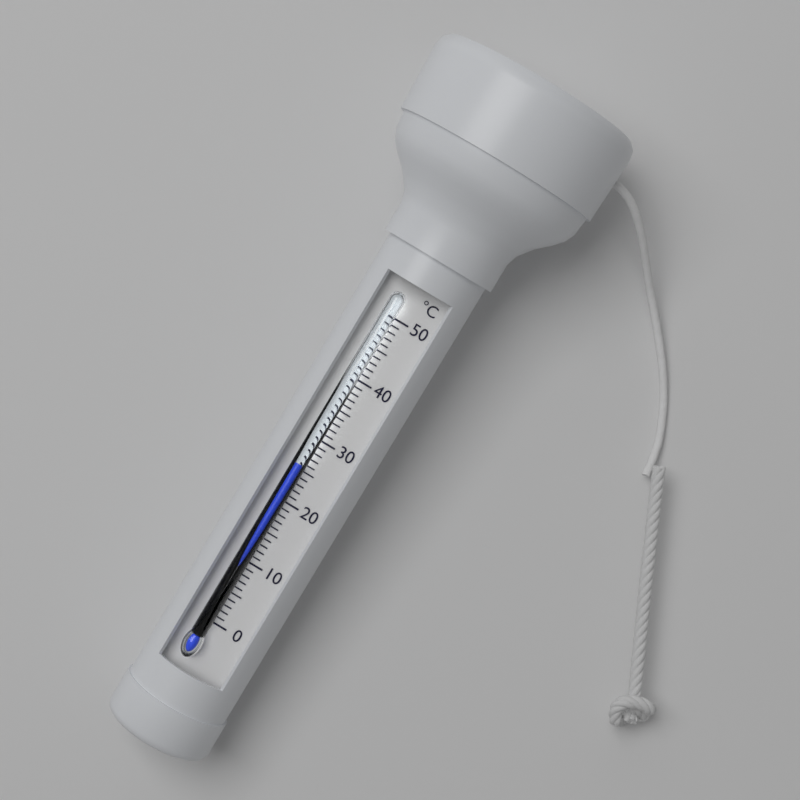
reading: 26 °C
